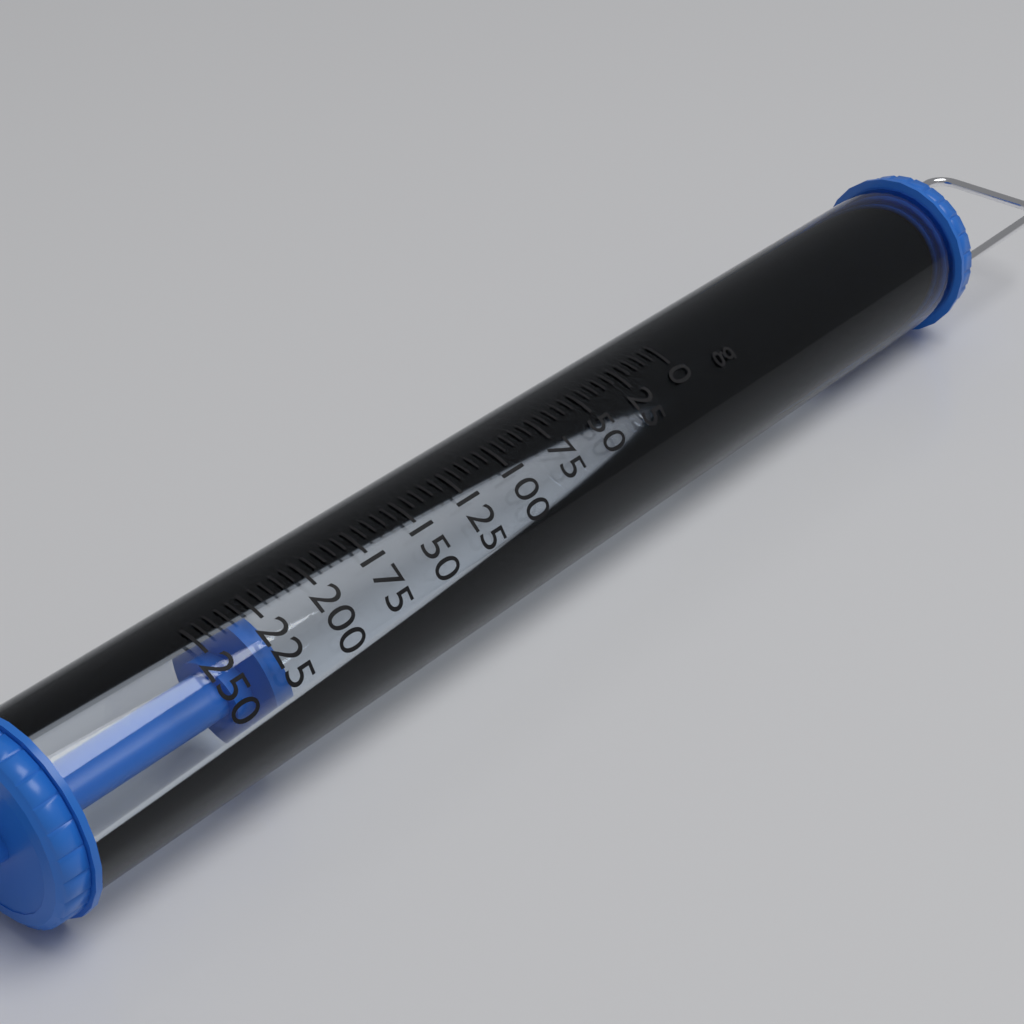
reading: 225 g
